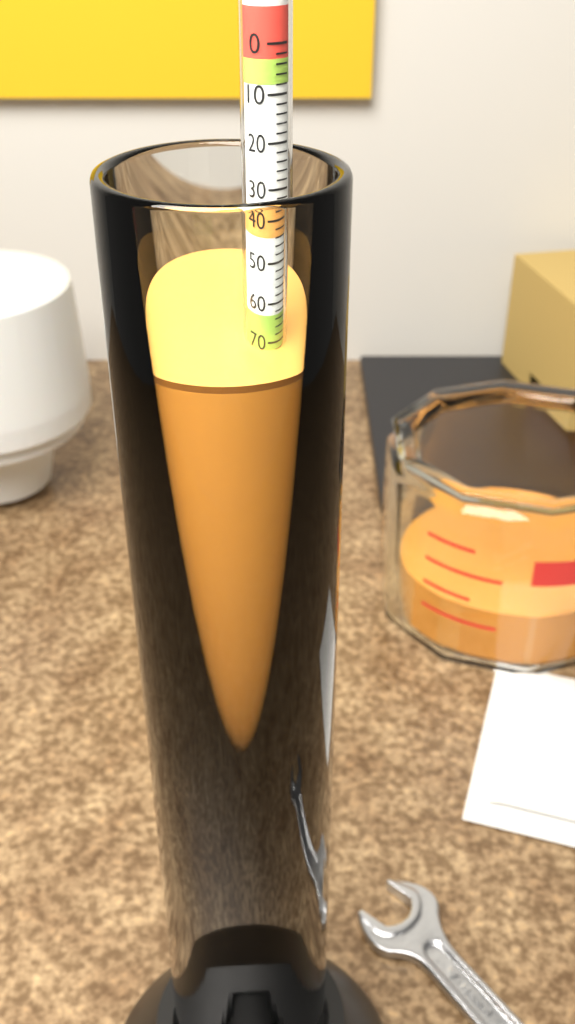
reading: 72 (no unit)
